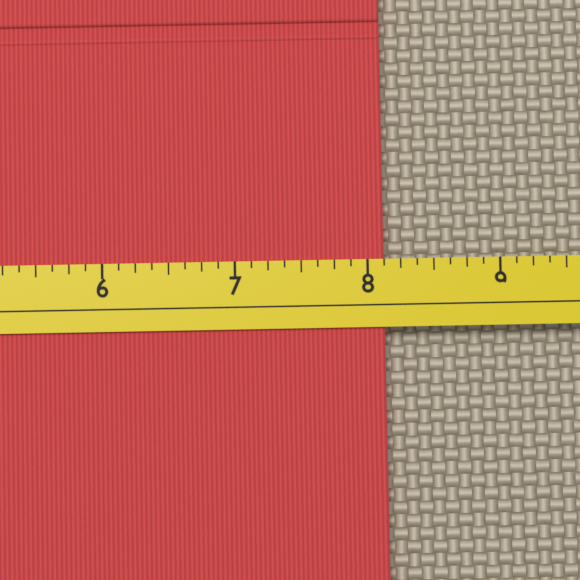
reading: 8.125 (no unit)
